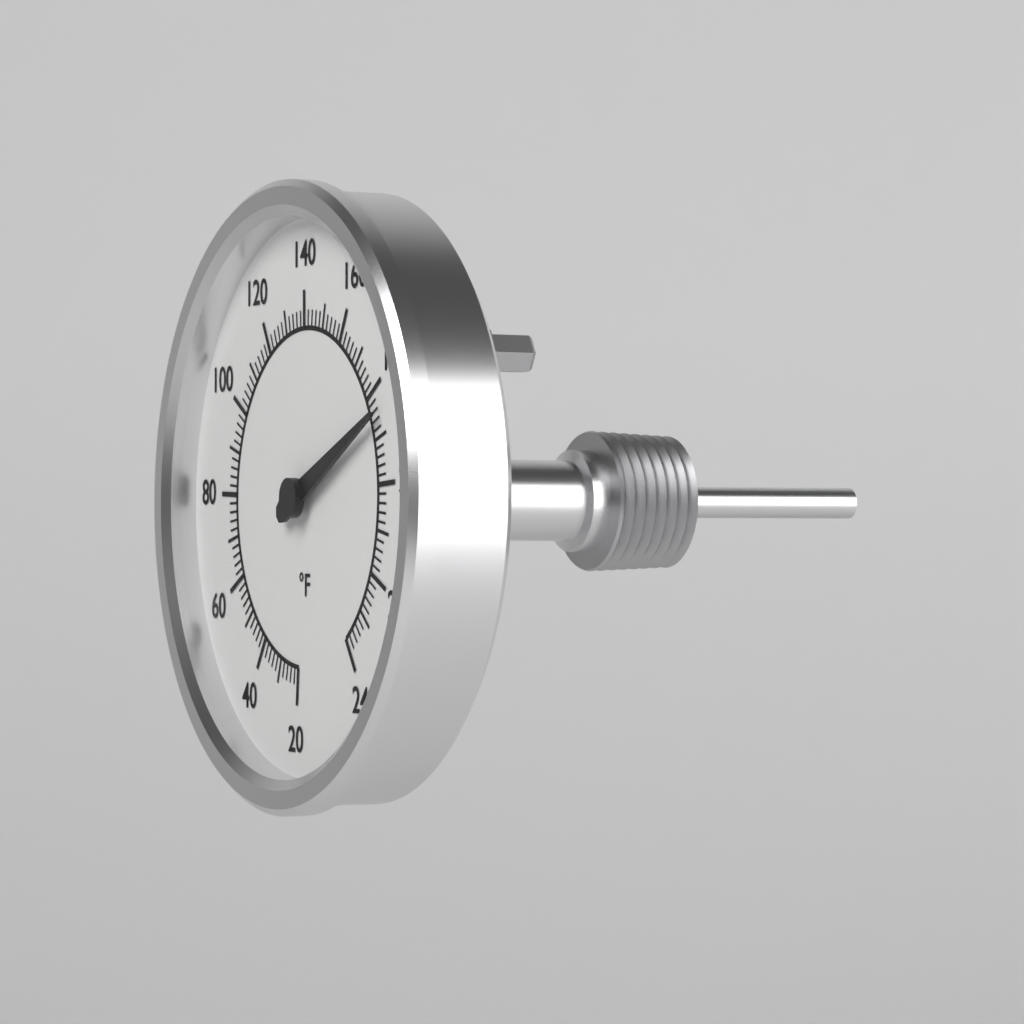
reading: 186 °F
